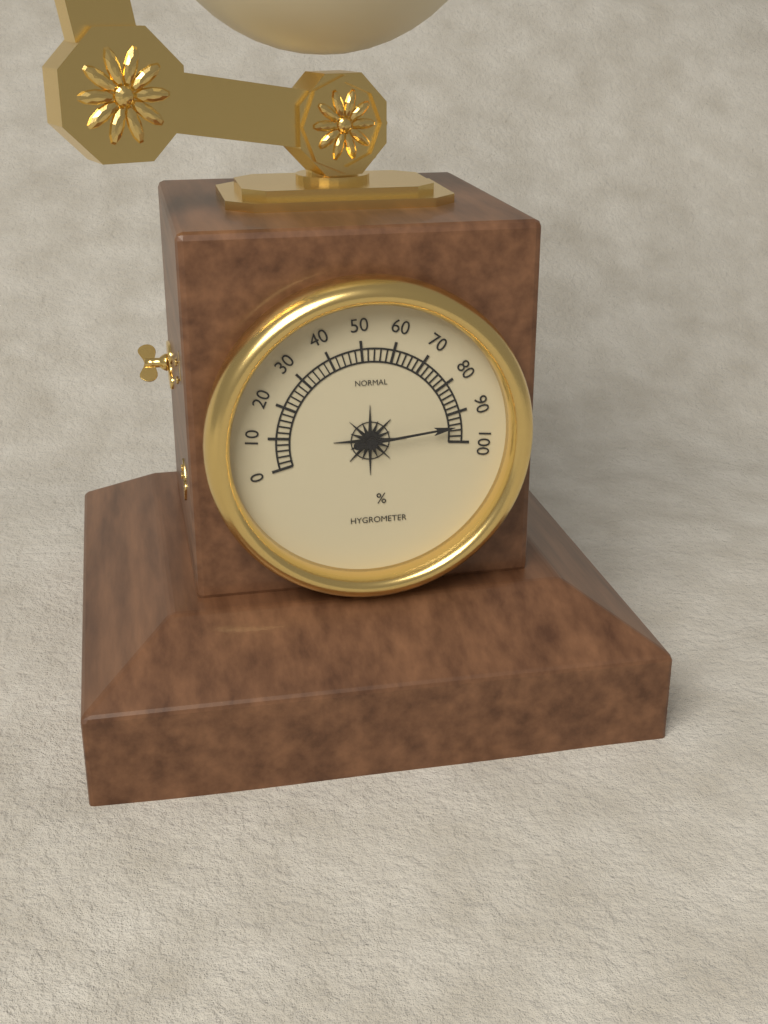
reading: 94 %
